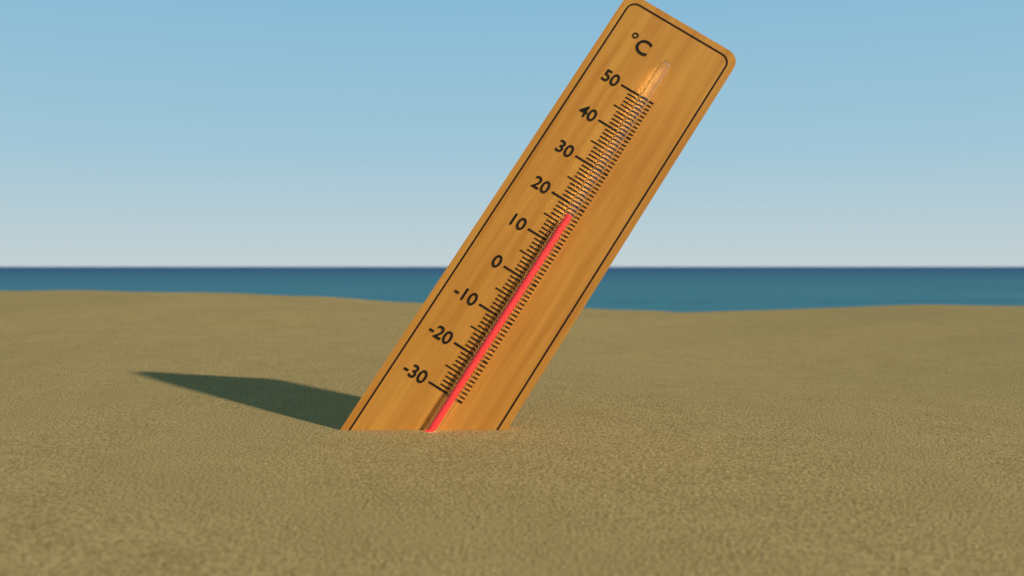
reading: 17 °C
